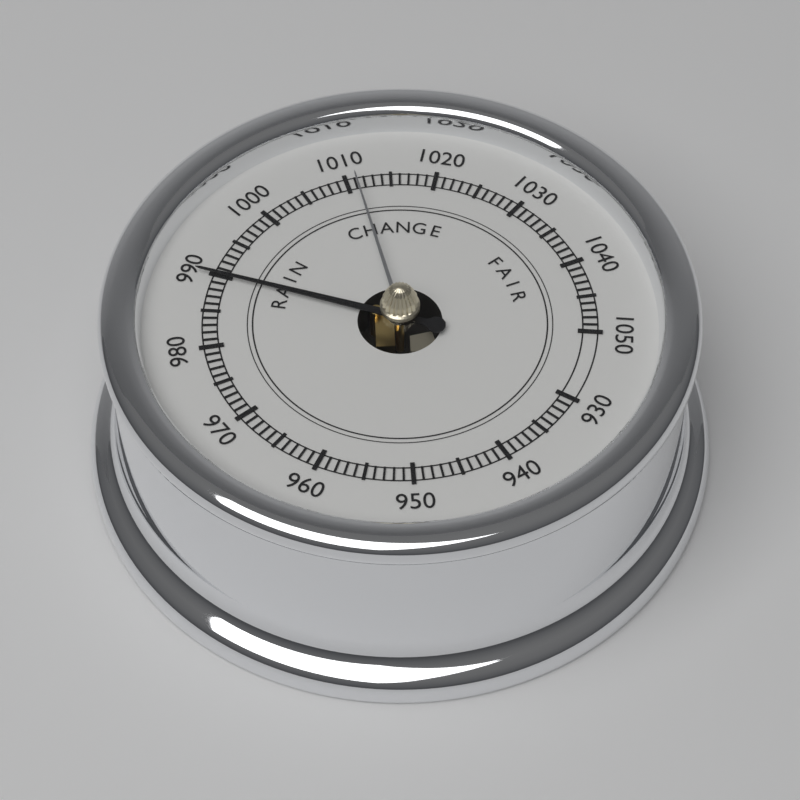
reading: 990 (no unit)
